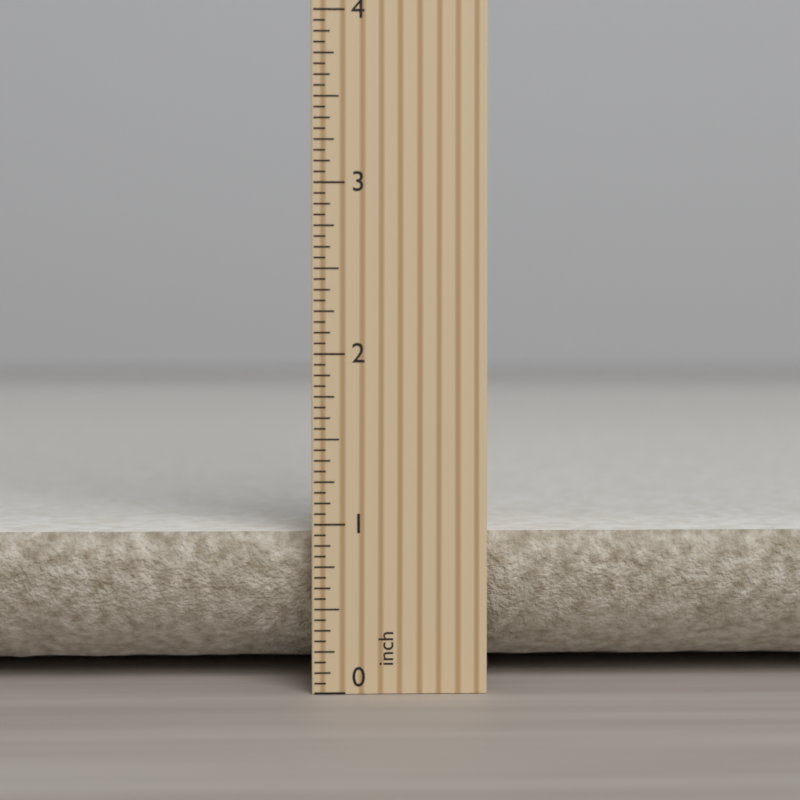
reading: 0.9375 inch
